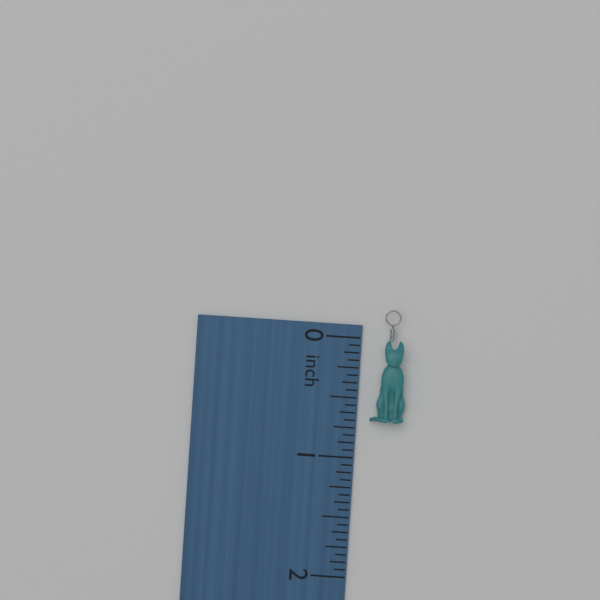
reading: 0.6875 inch
